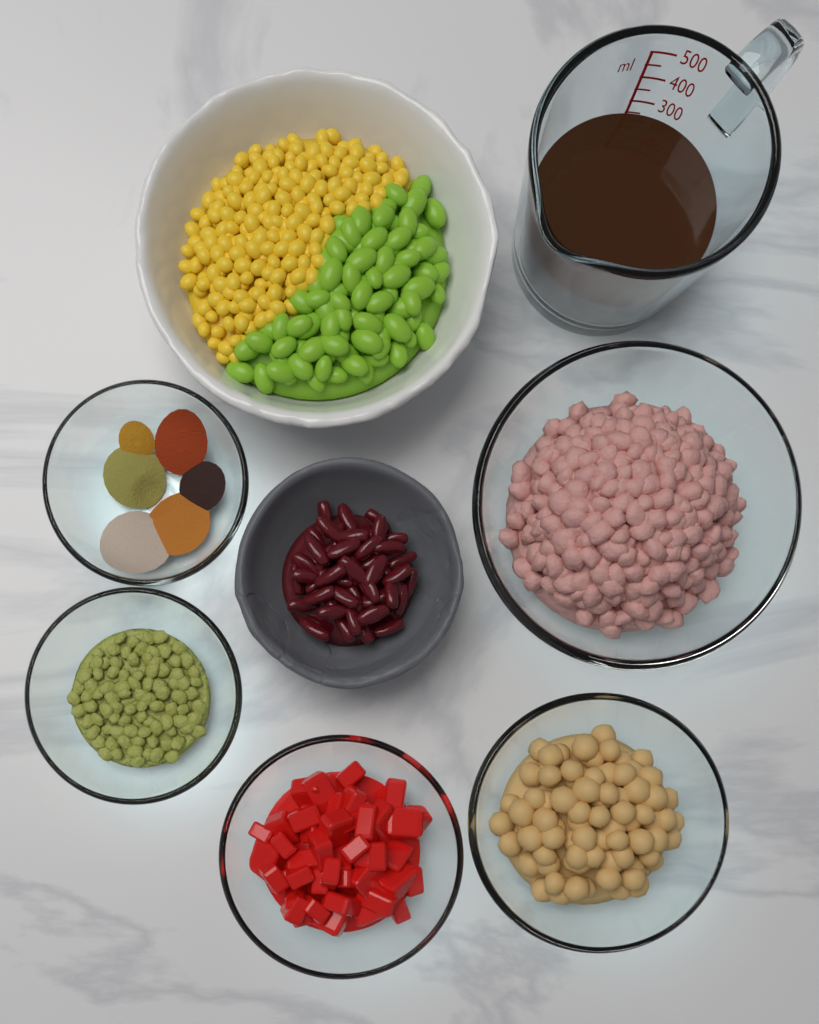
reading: 250 ml
